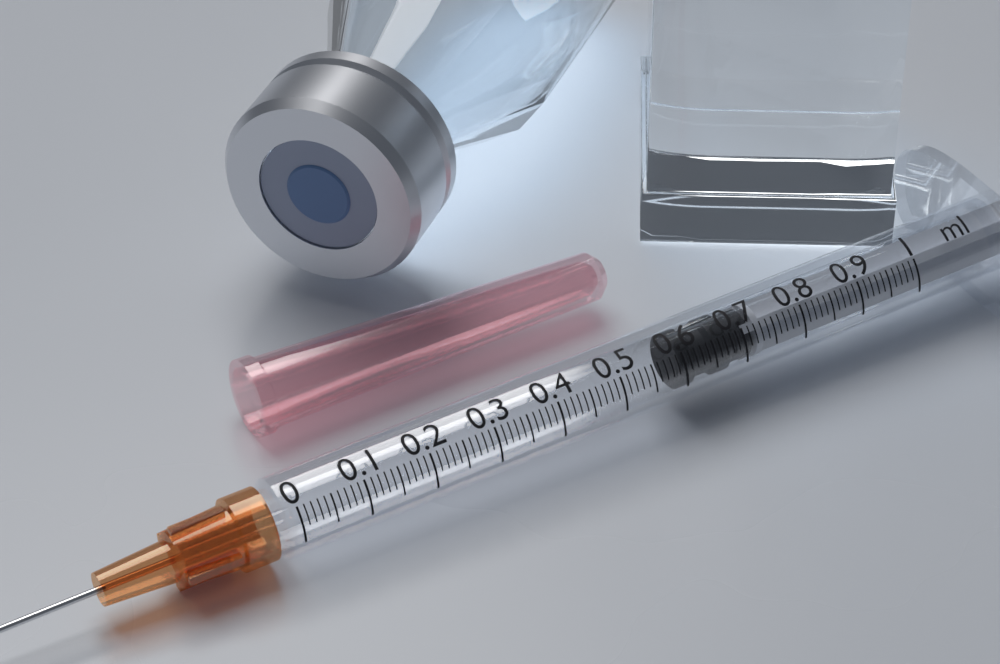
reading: 0.60 ml
